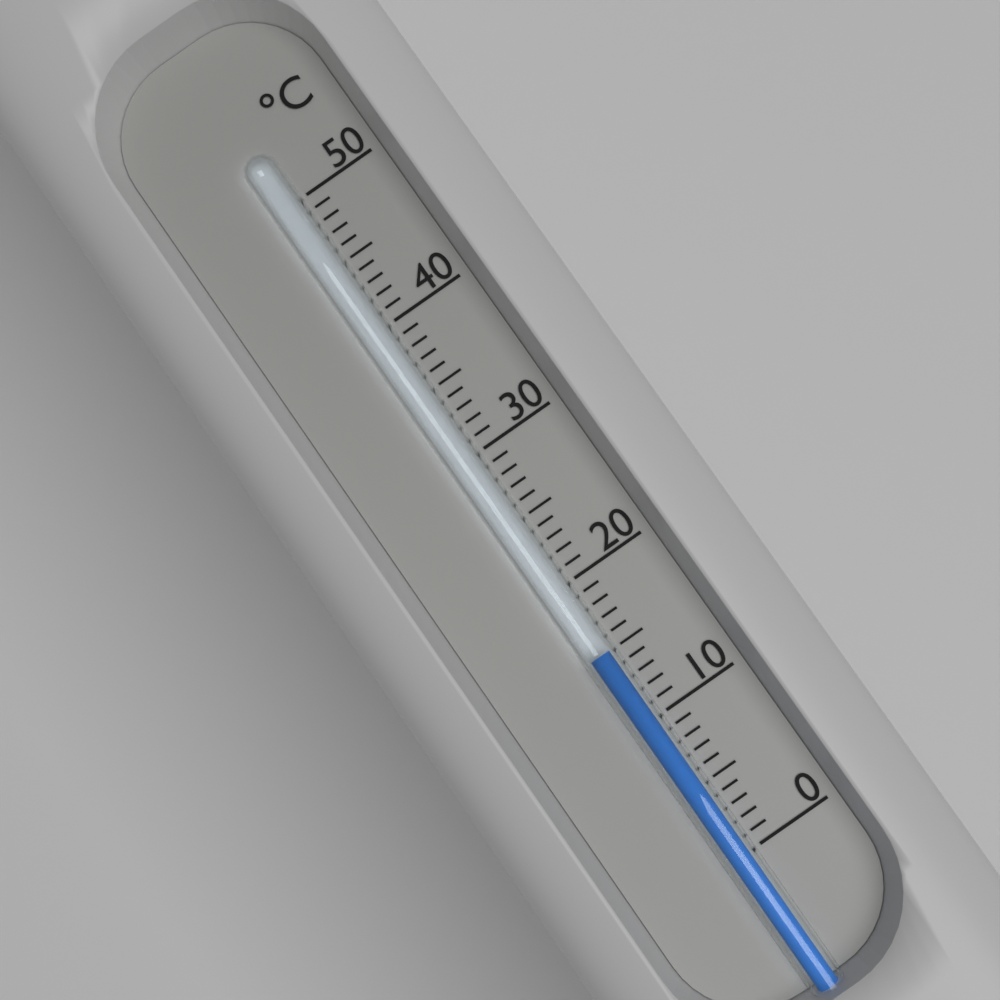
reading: 15 °C
